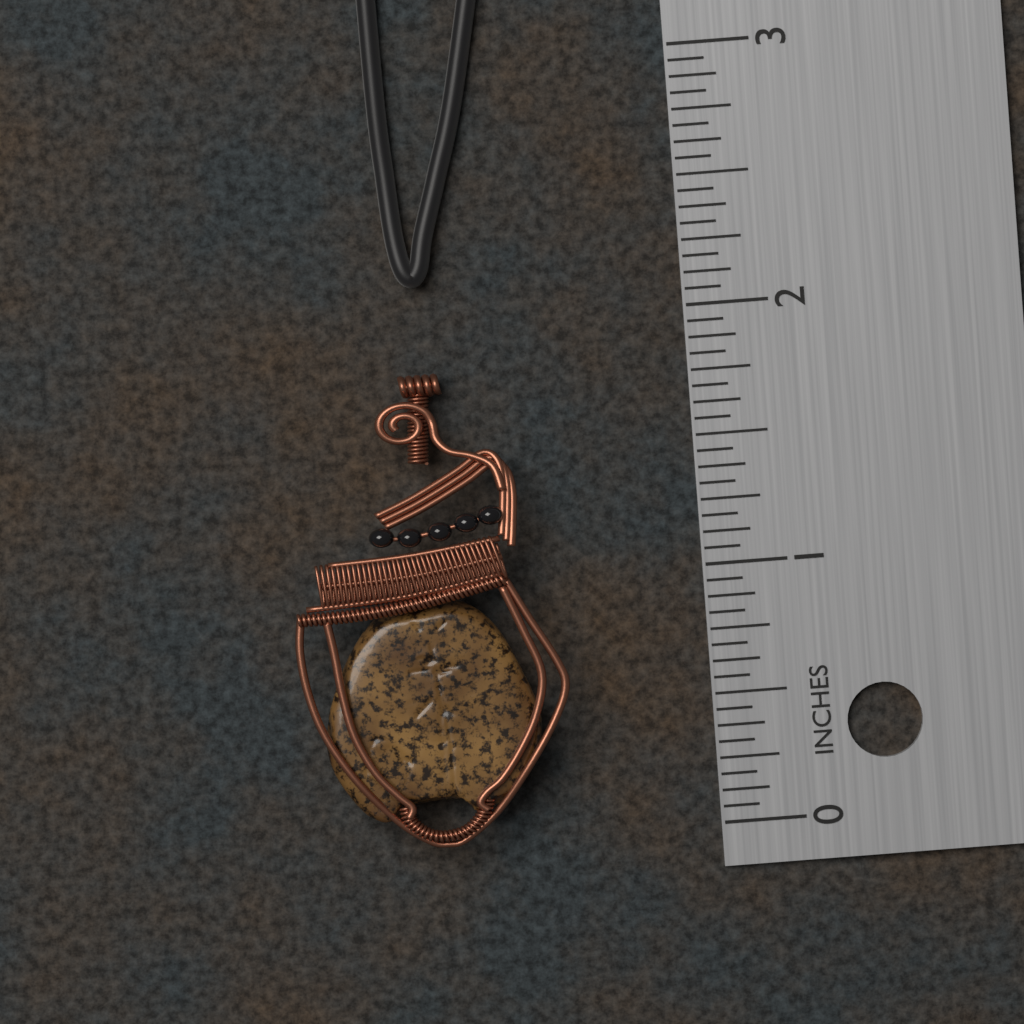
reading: 1.8125 in
